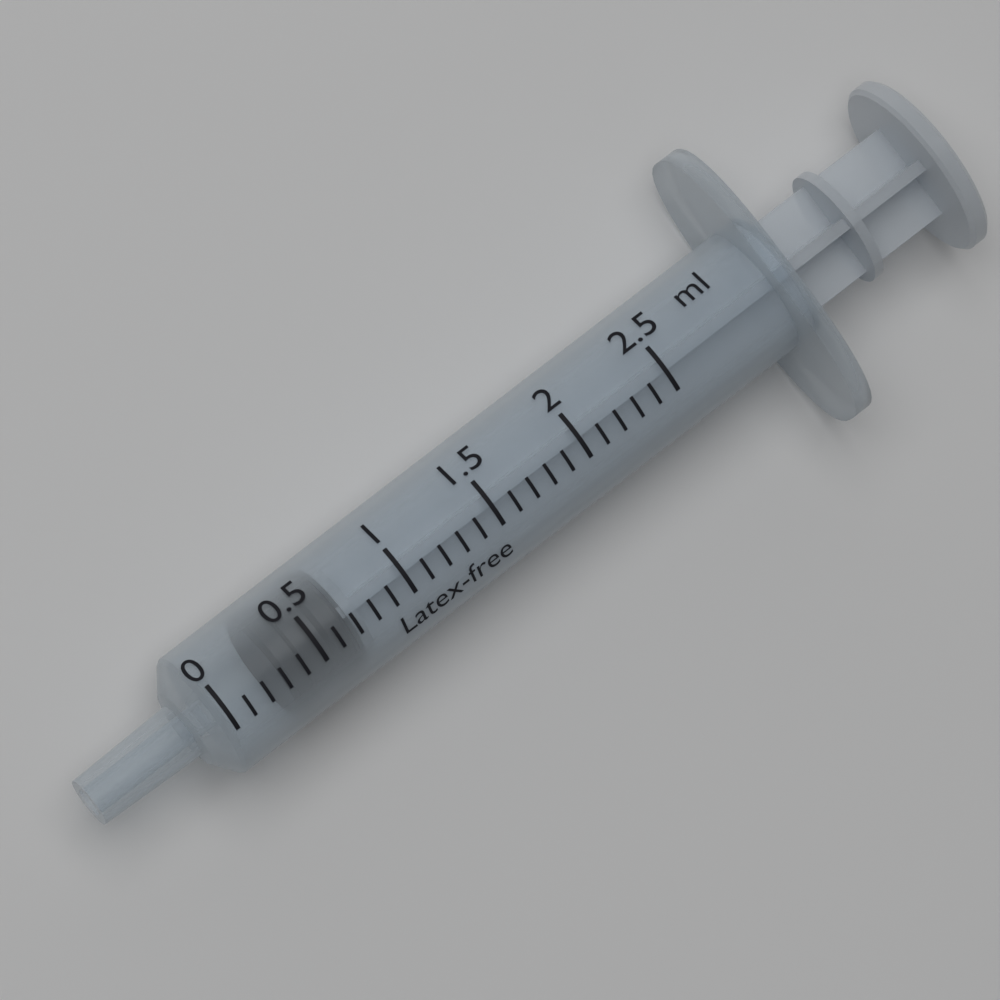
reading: 0.3 ml
